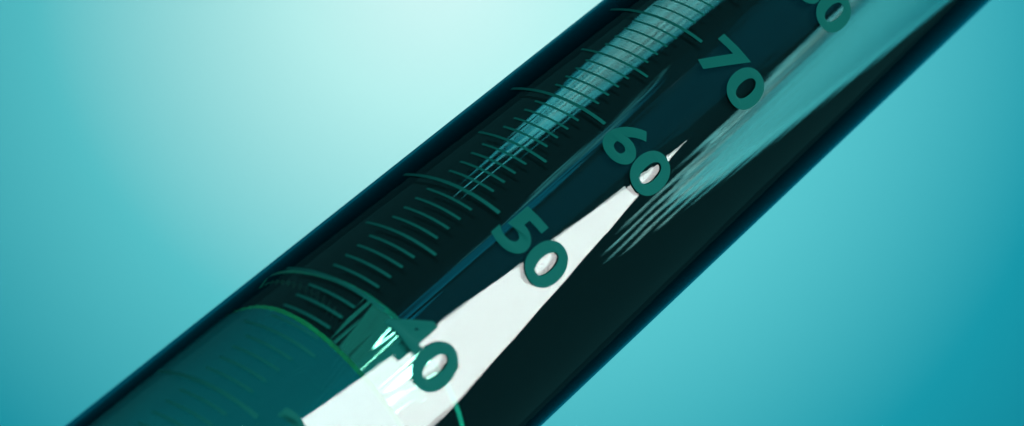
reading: 41 ml
